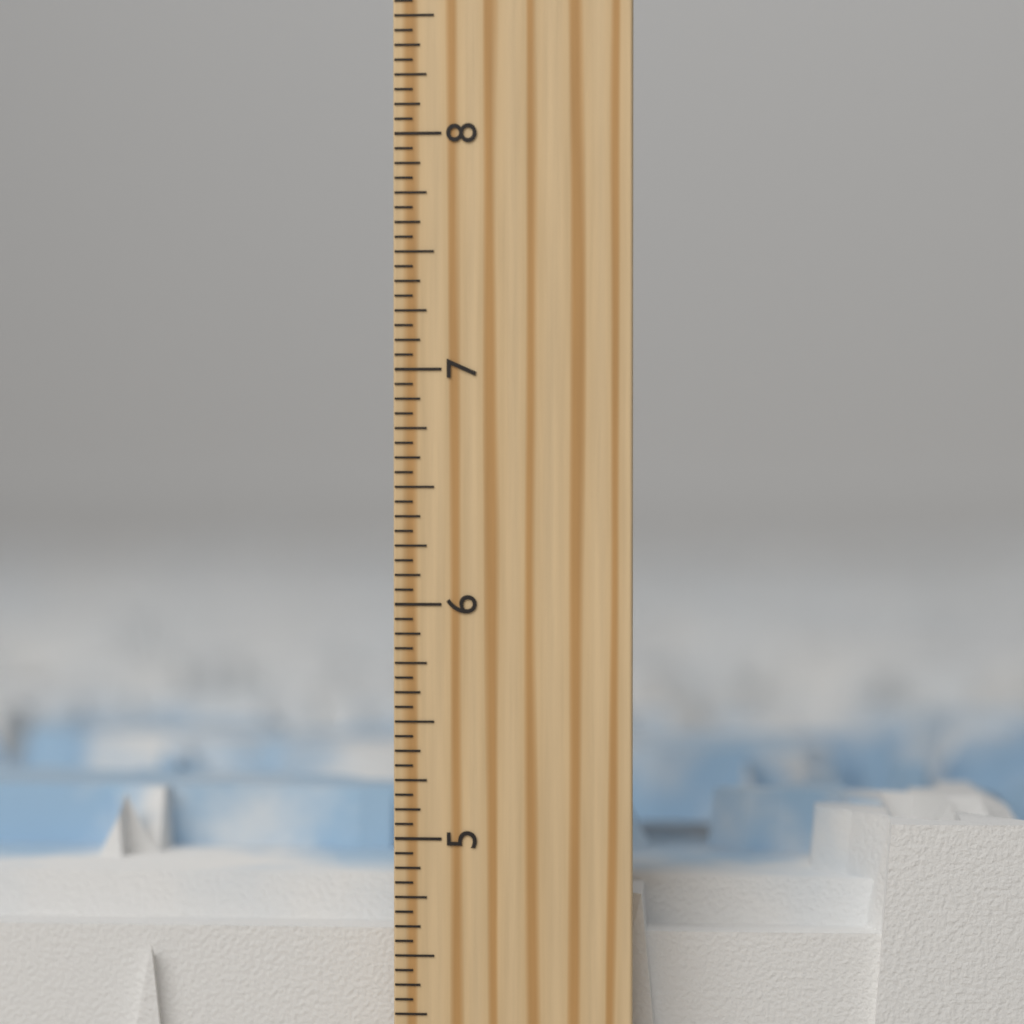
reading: 5.0625 inch
